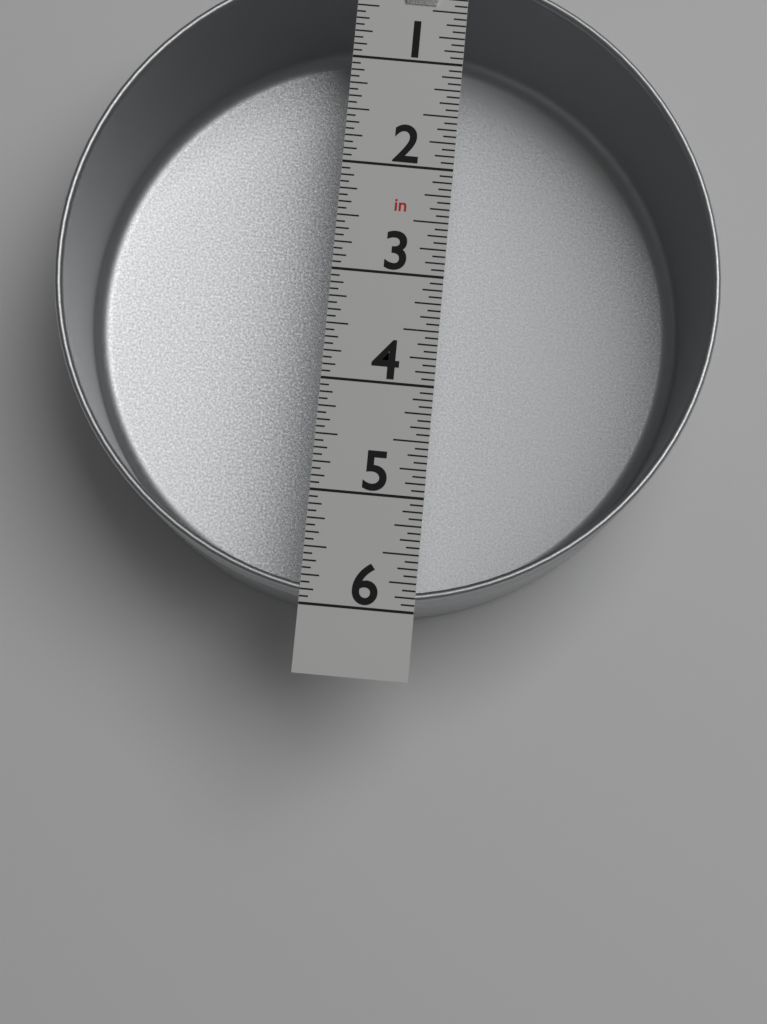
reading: 5.9375 in
